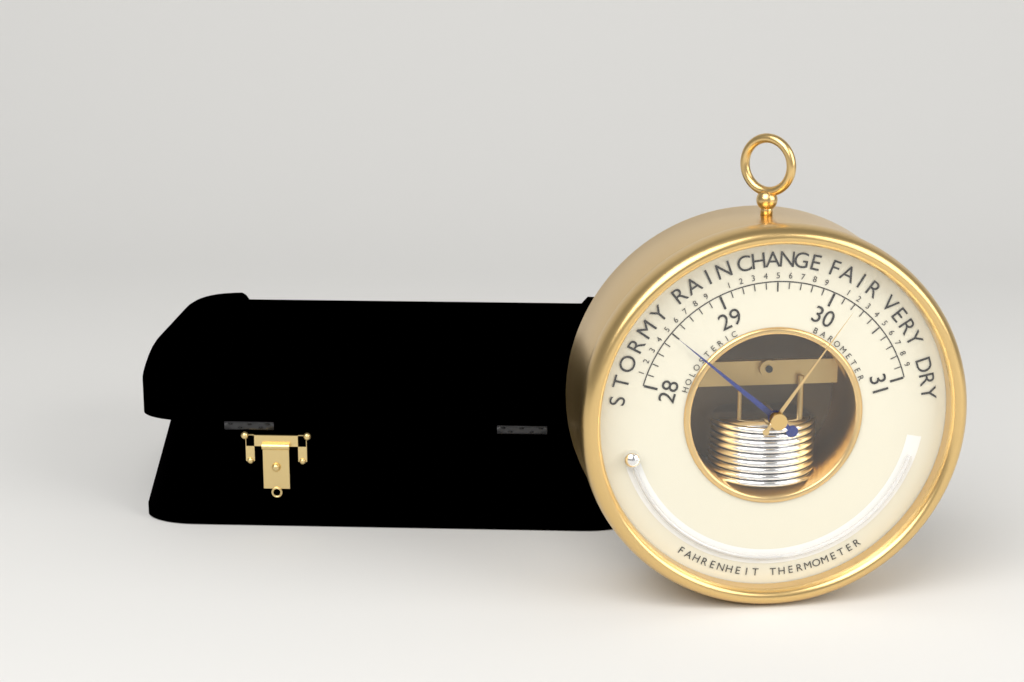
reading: 28.5 inHg
